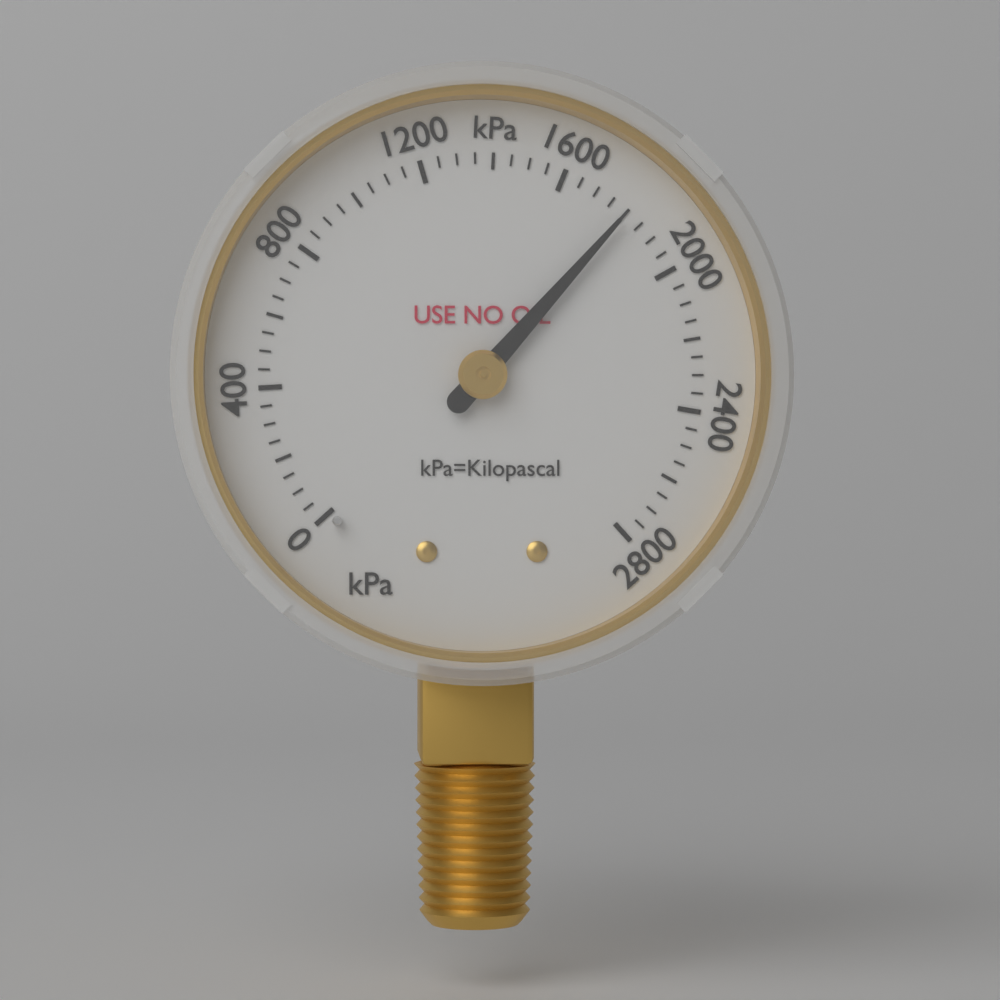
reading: 1800 kPa
